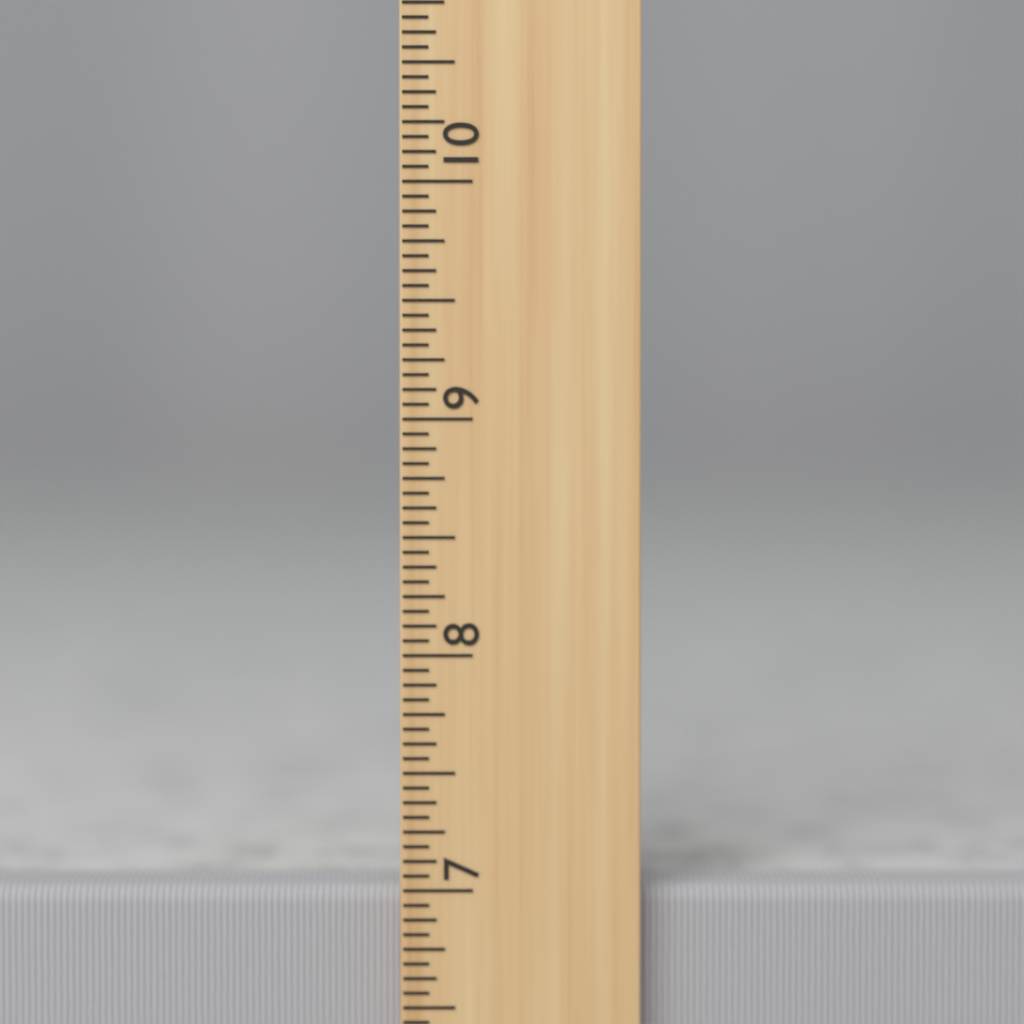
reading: 7.0000 inch
